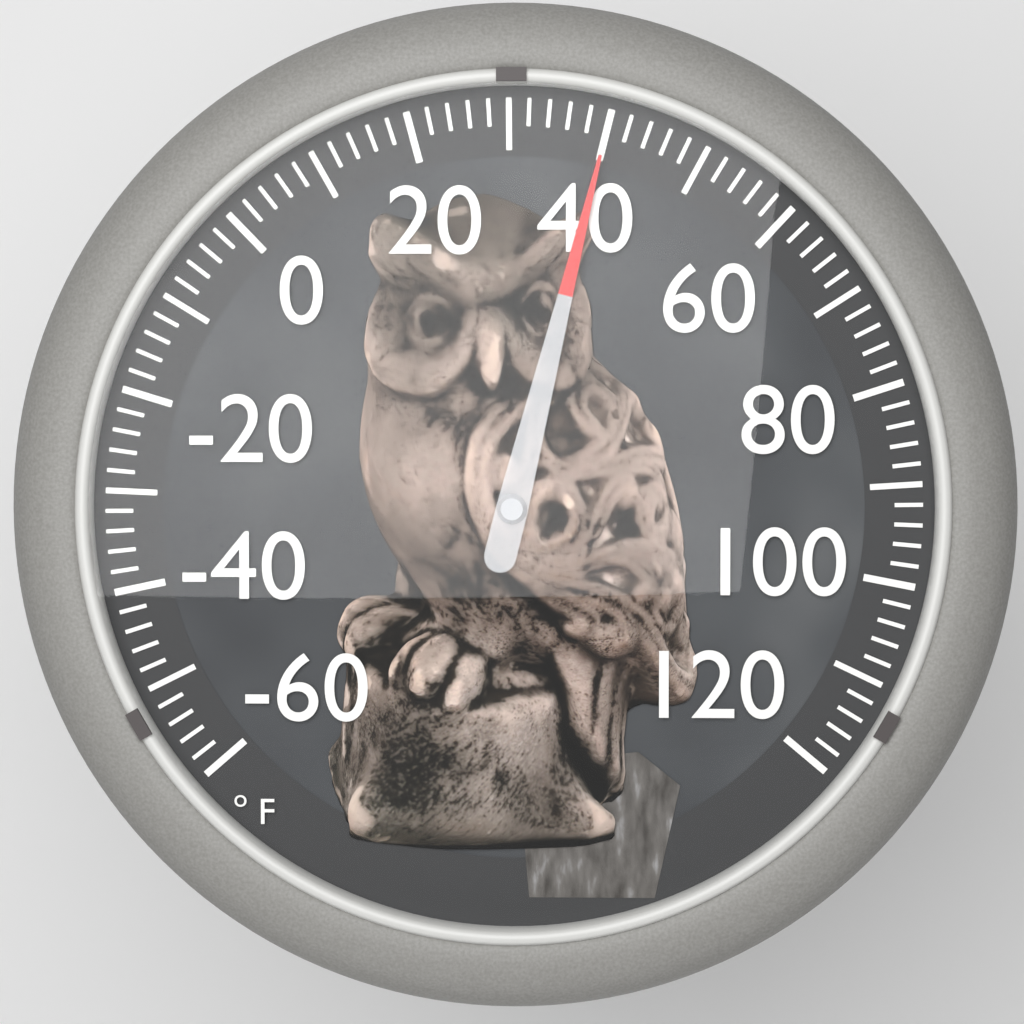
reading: 40 °F
